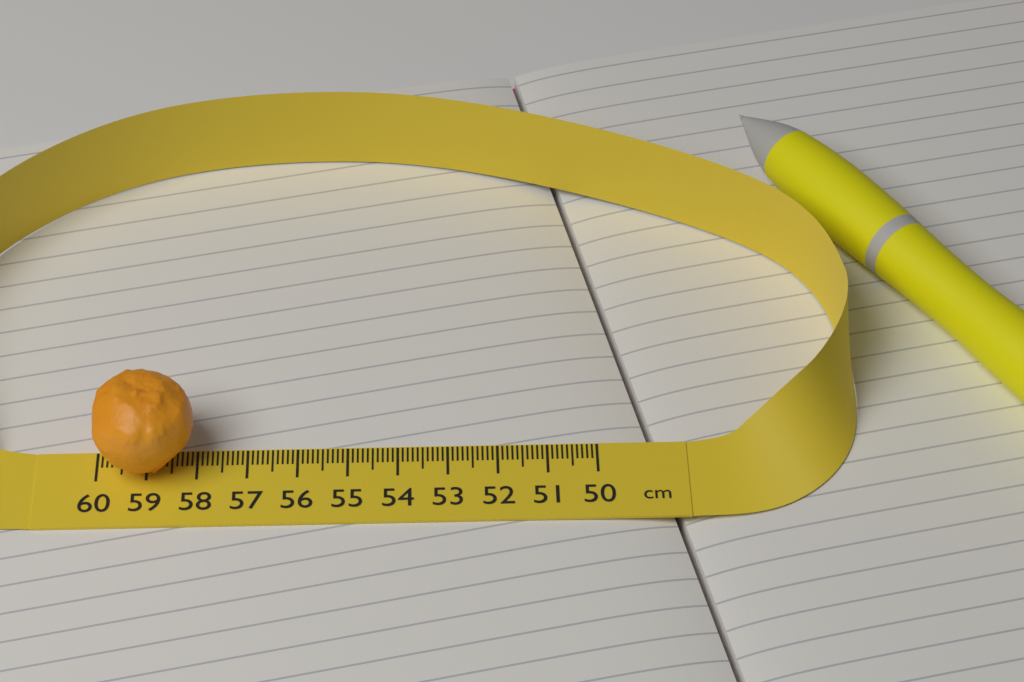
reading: 58.0 cm
